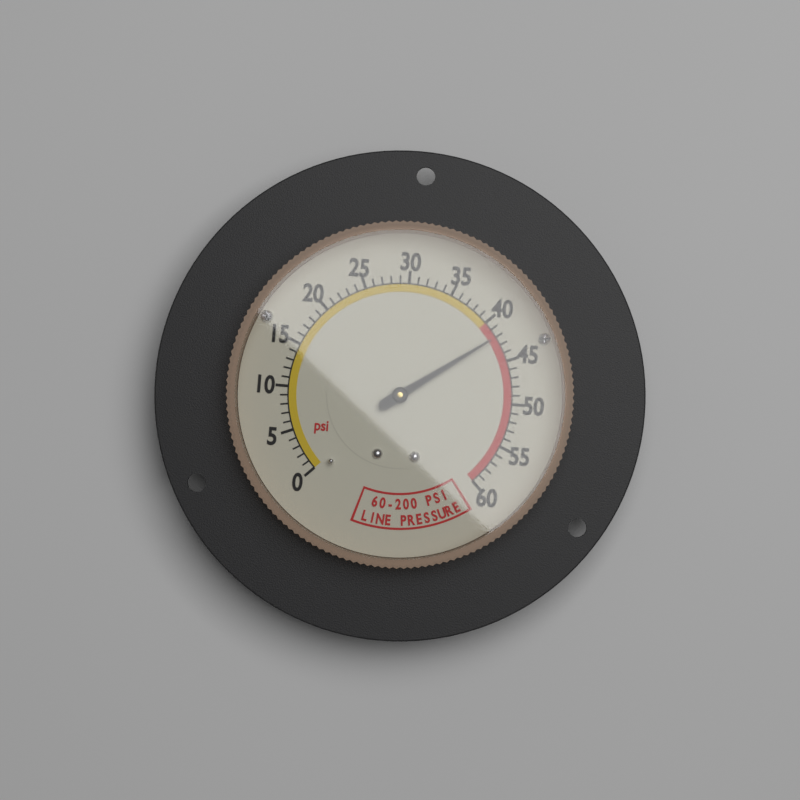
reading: 42 psi
